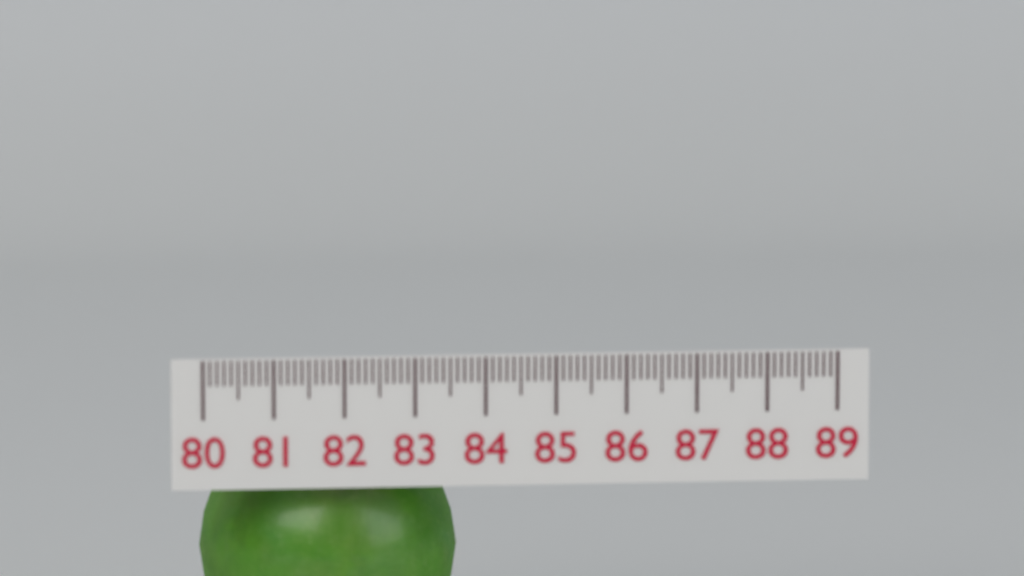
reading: 83.7 (no unit)
